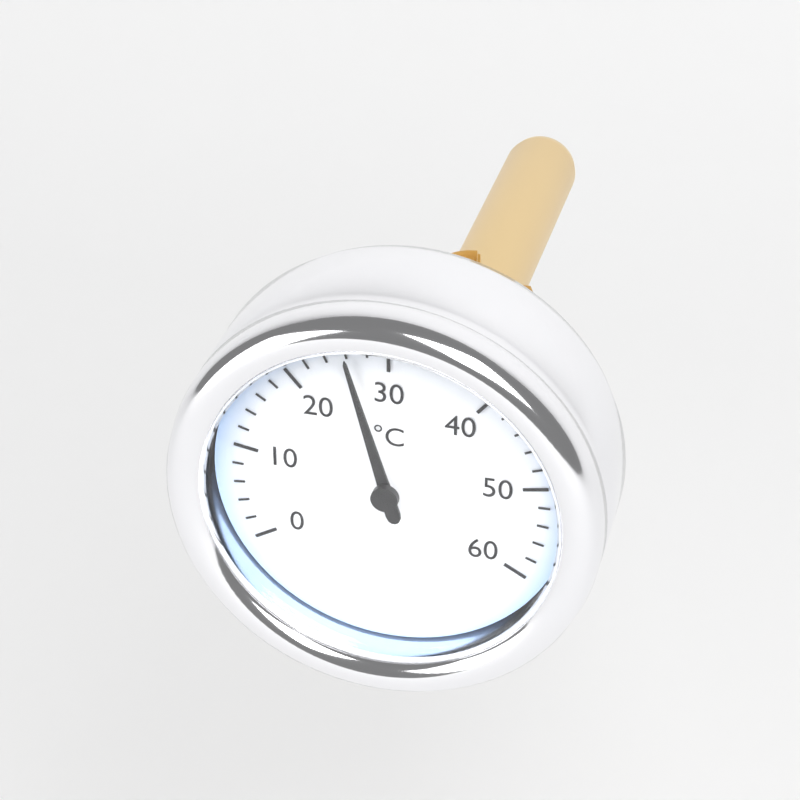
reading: 26 °C
